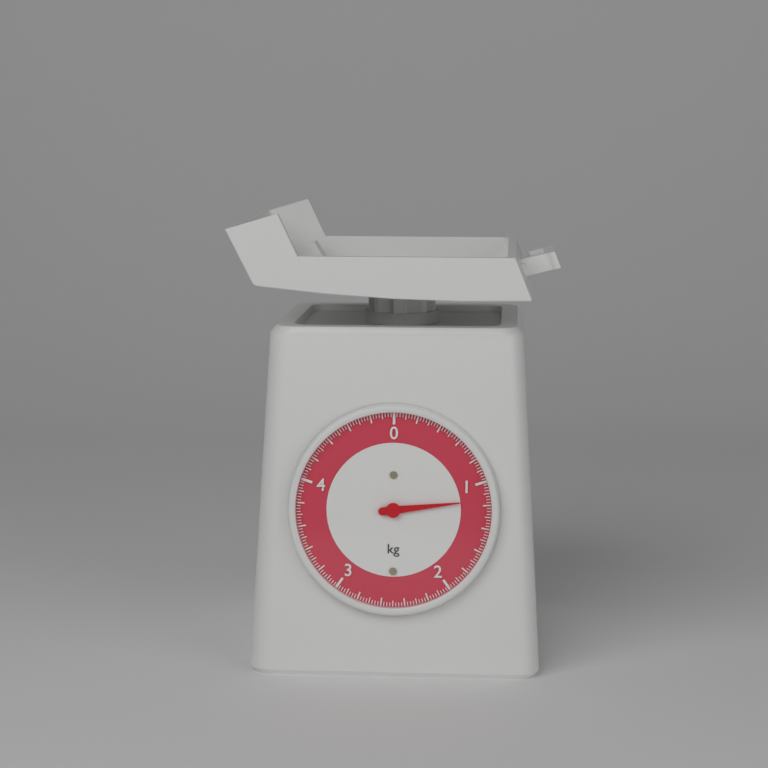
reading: 1.150 kg
